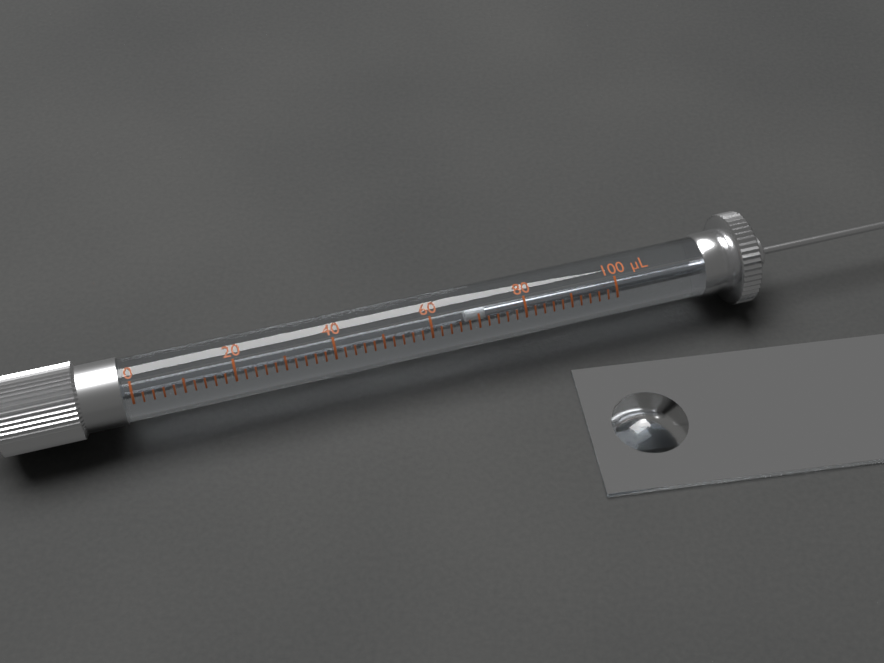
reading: 68 µL
